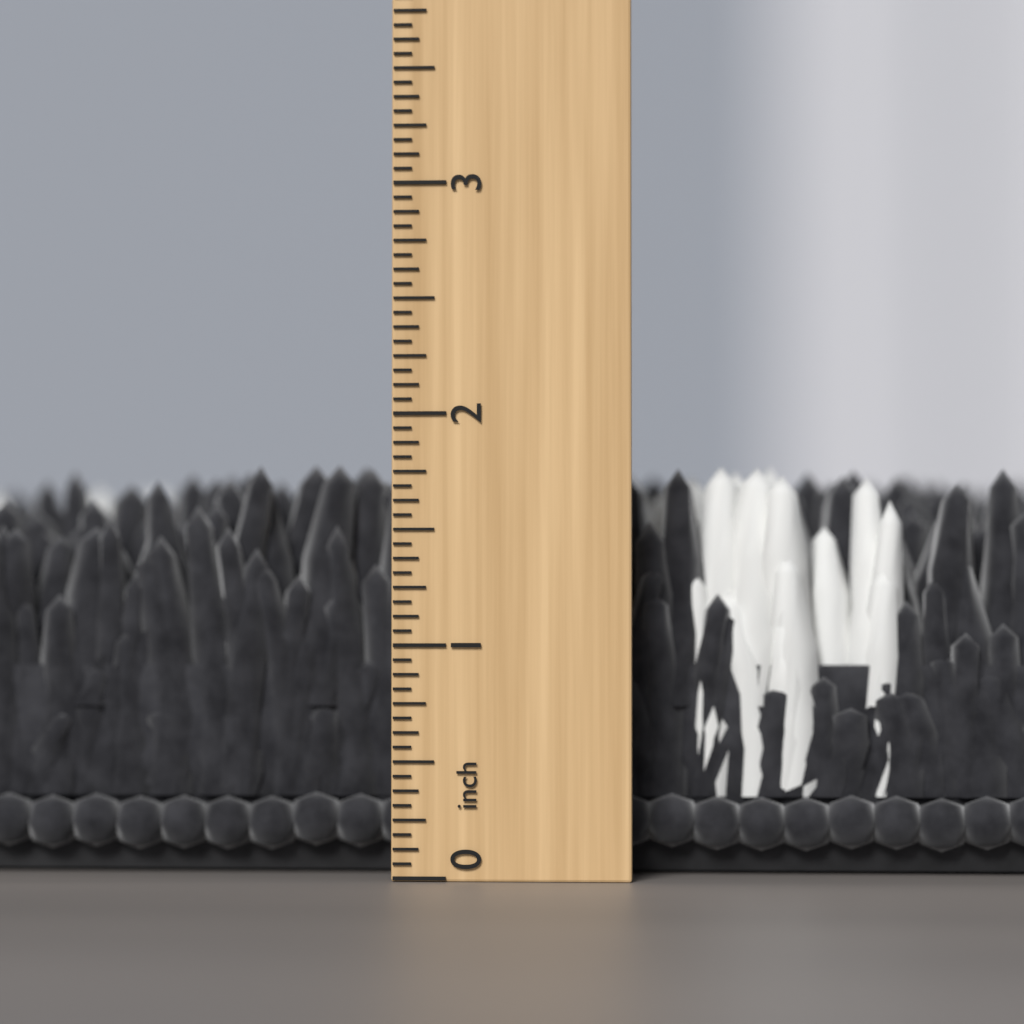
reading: 1.8125 inch
